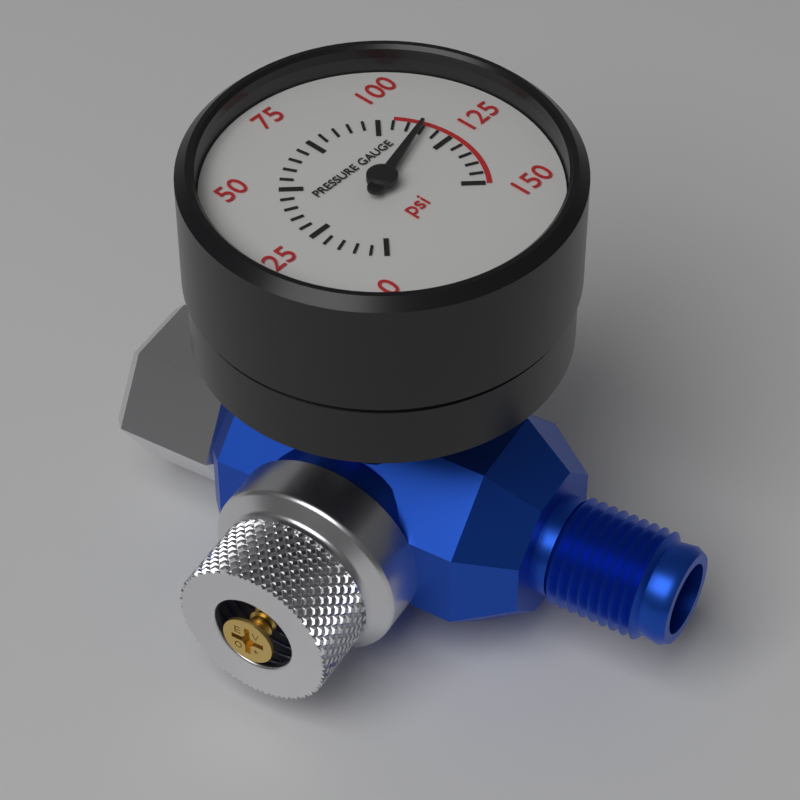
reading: 115 psi
